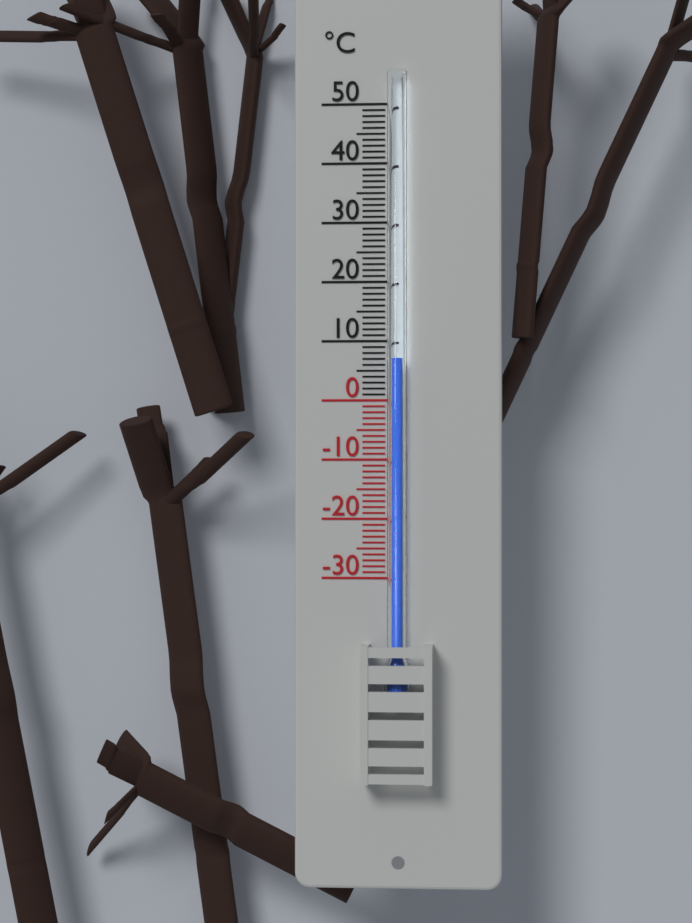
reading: 7 °C
